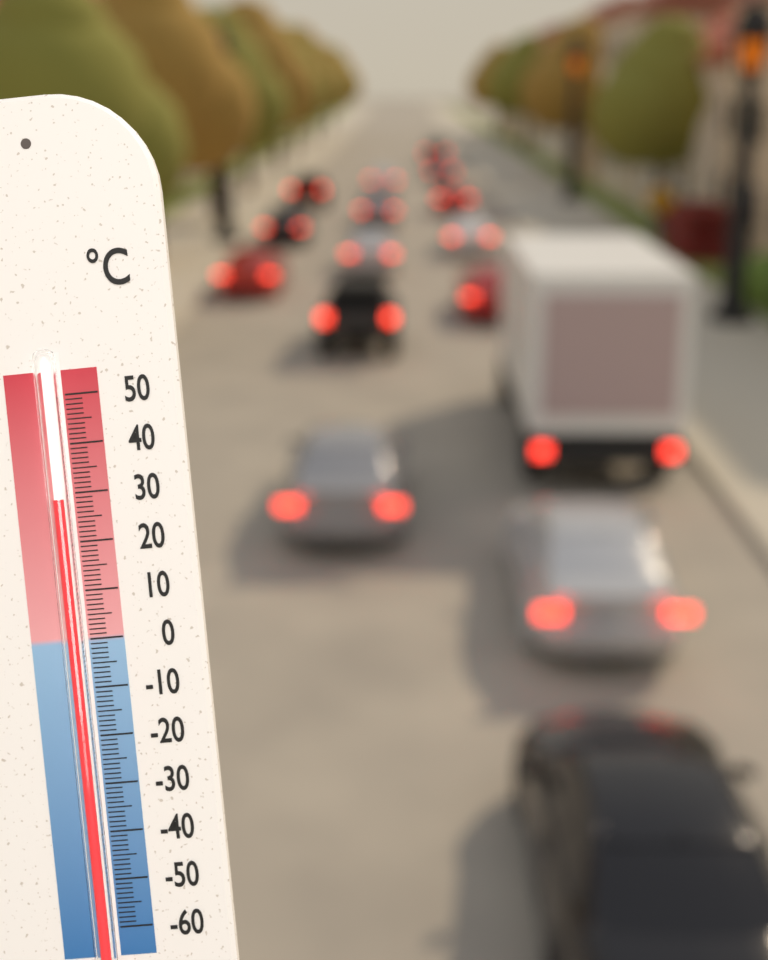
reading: 29 °C
